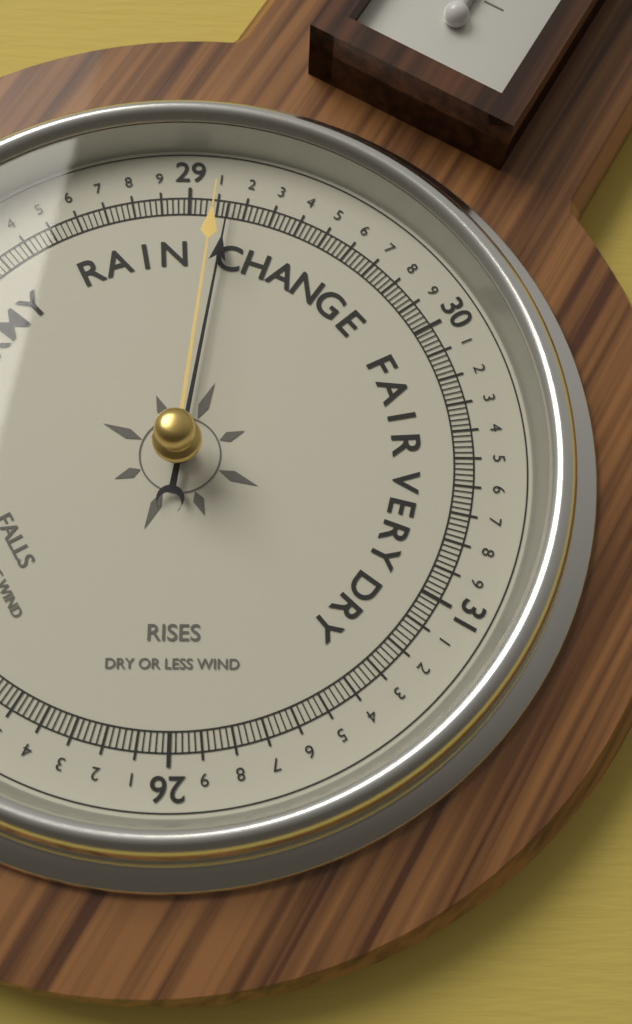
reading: 29.14 (no unit)
